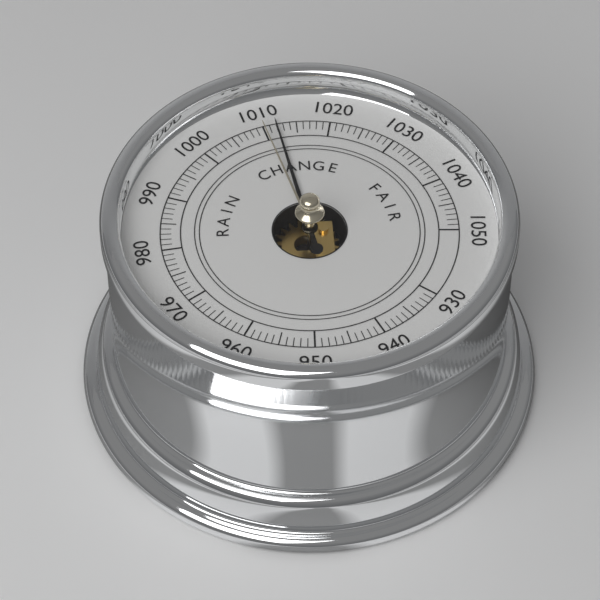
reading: 1012 (no unit)
